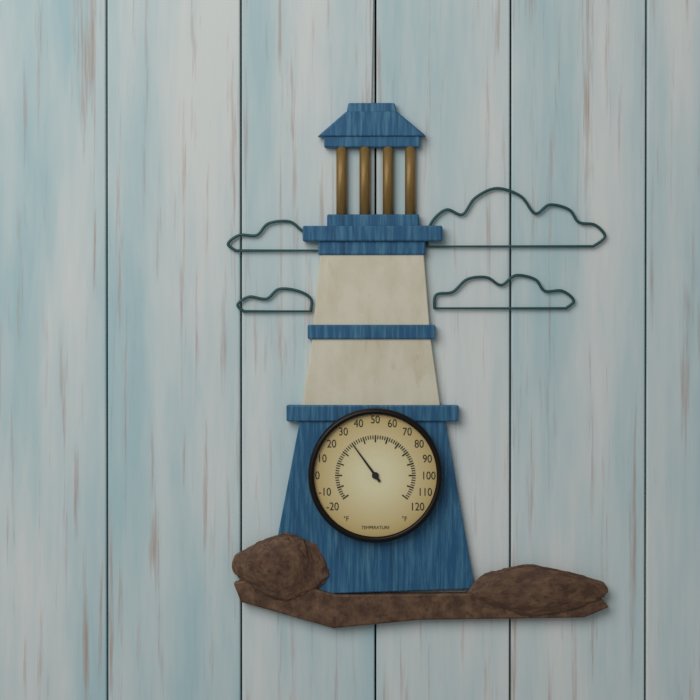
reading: 30 °F
